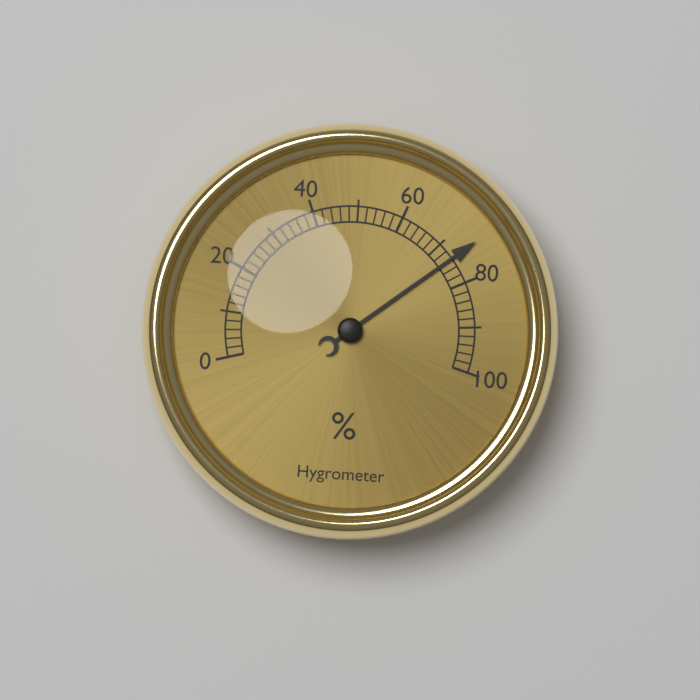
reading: 74 %
